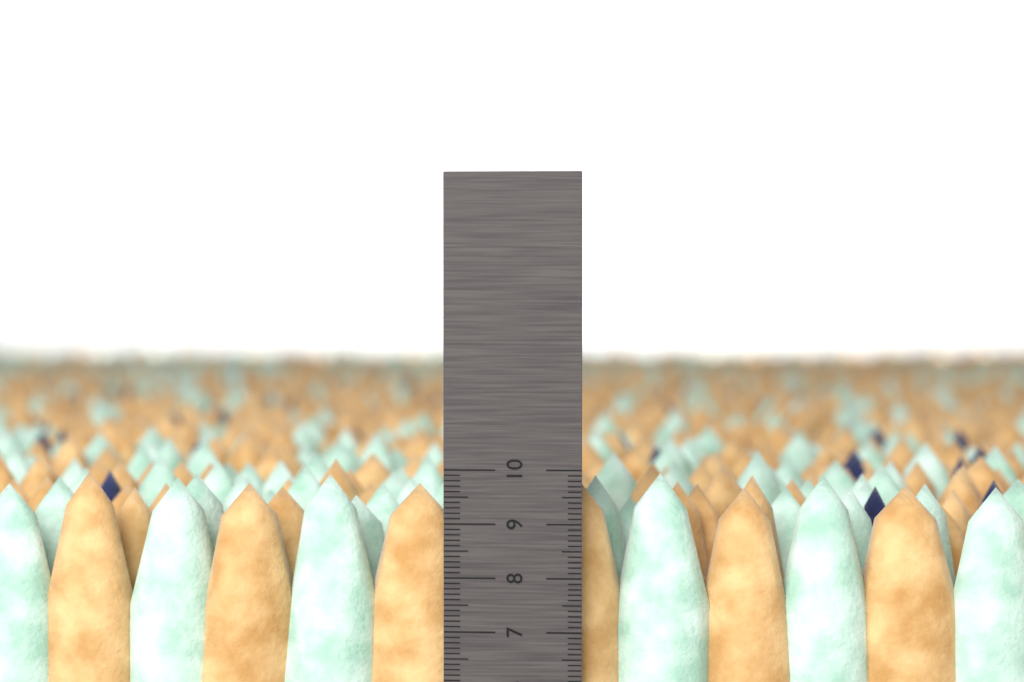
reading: 9.9 cm
